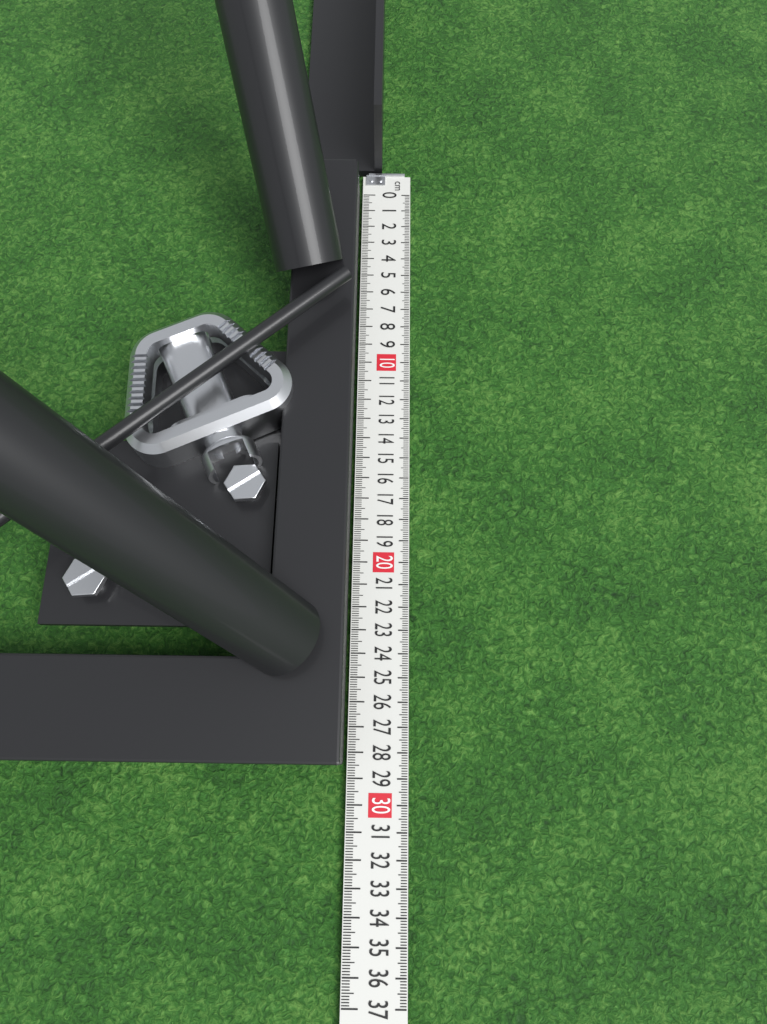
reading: 28.5 cm
